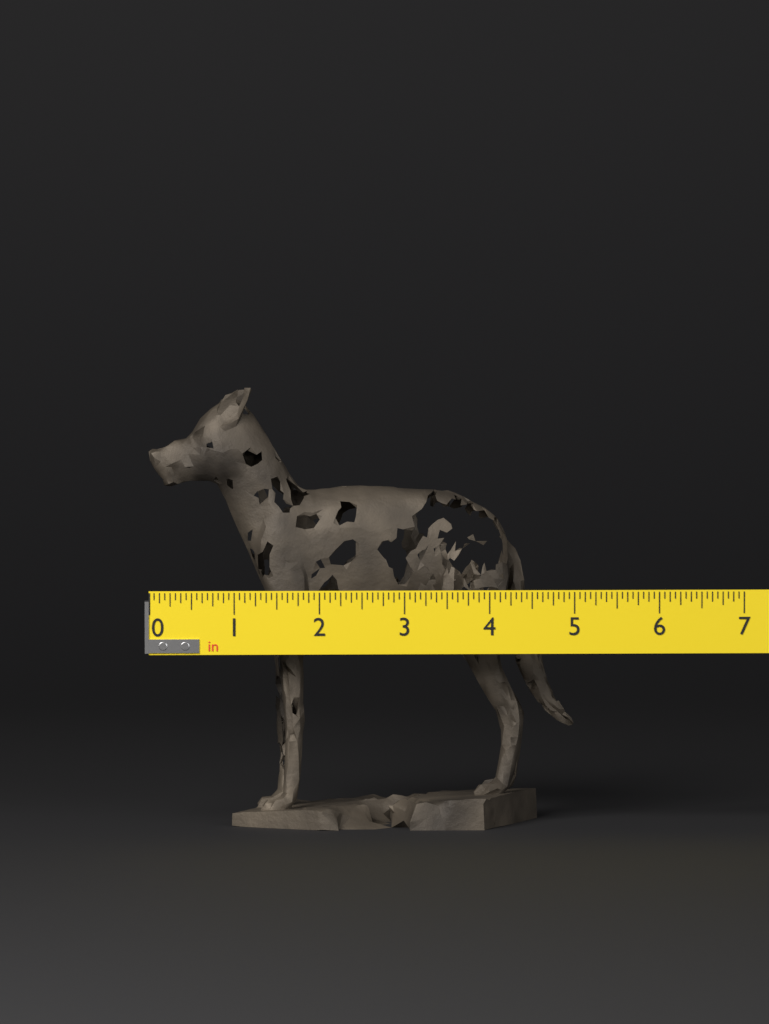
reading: 5.0625 in
